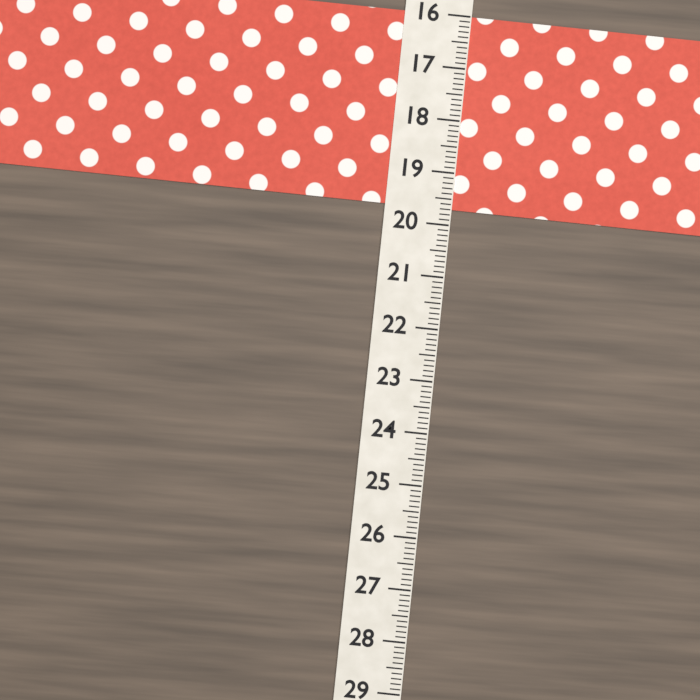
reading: 19.7 (no unit)
